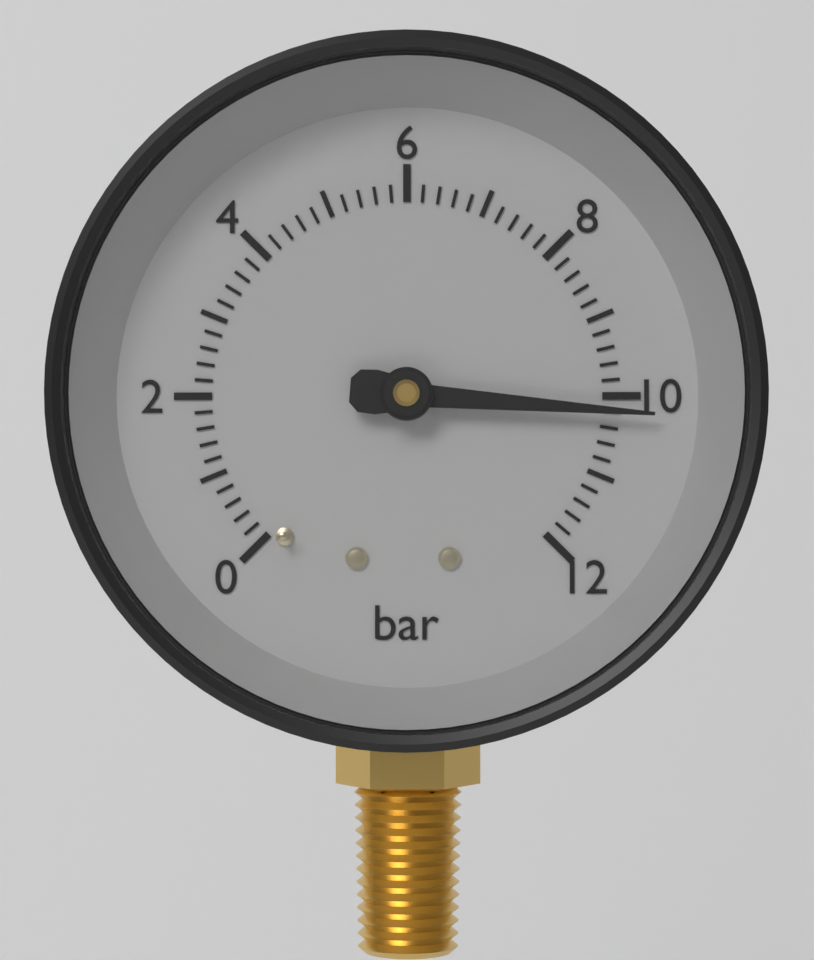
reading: 10.2 bar
